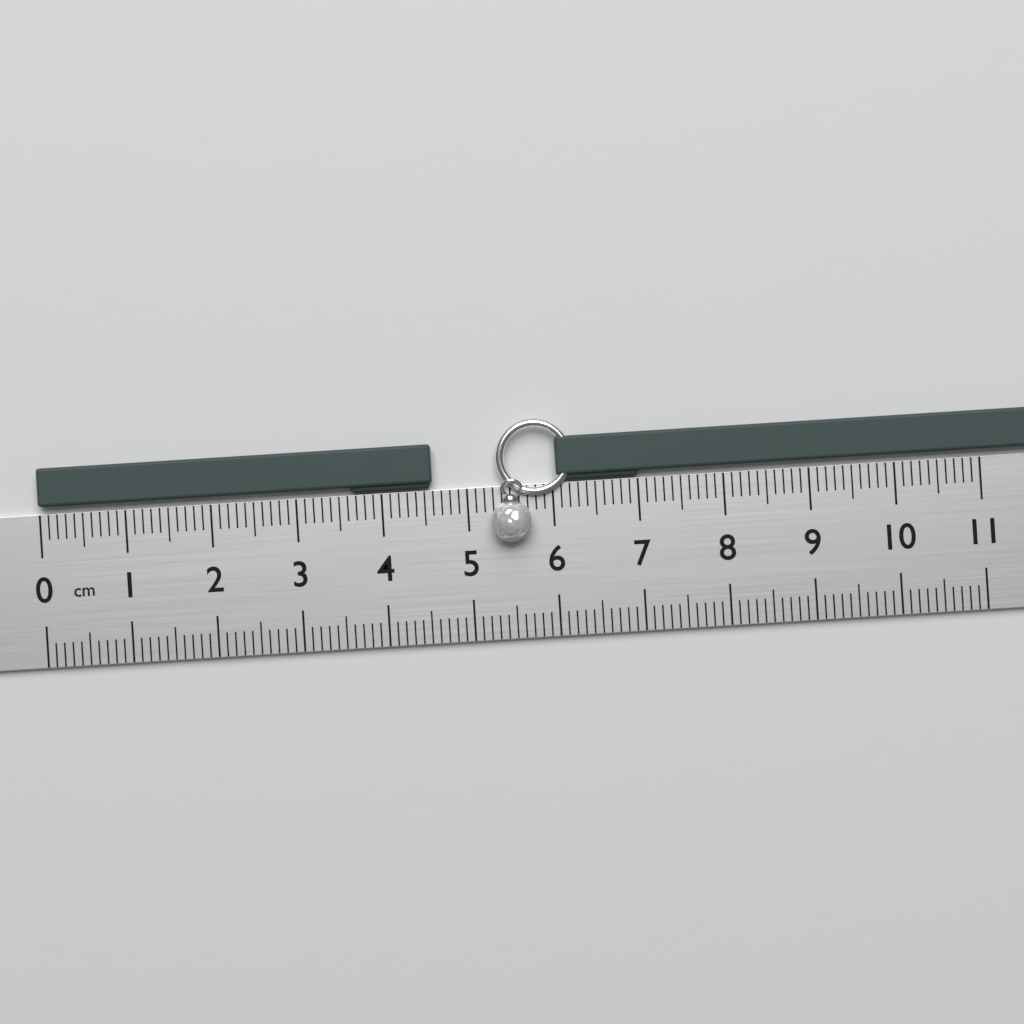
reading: 4.6 cm
